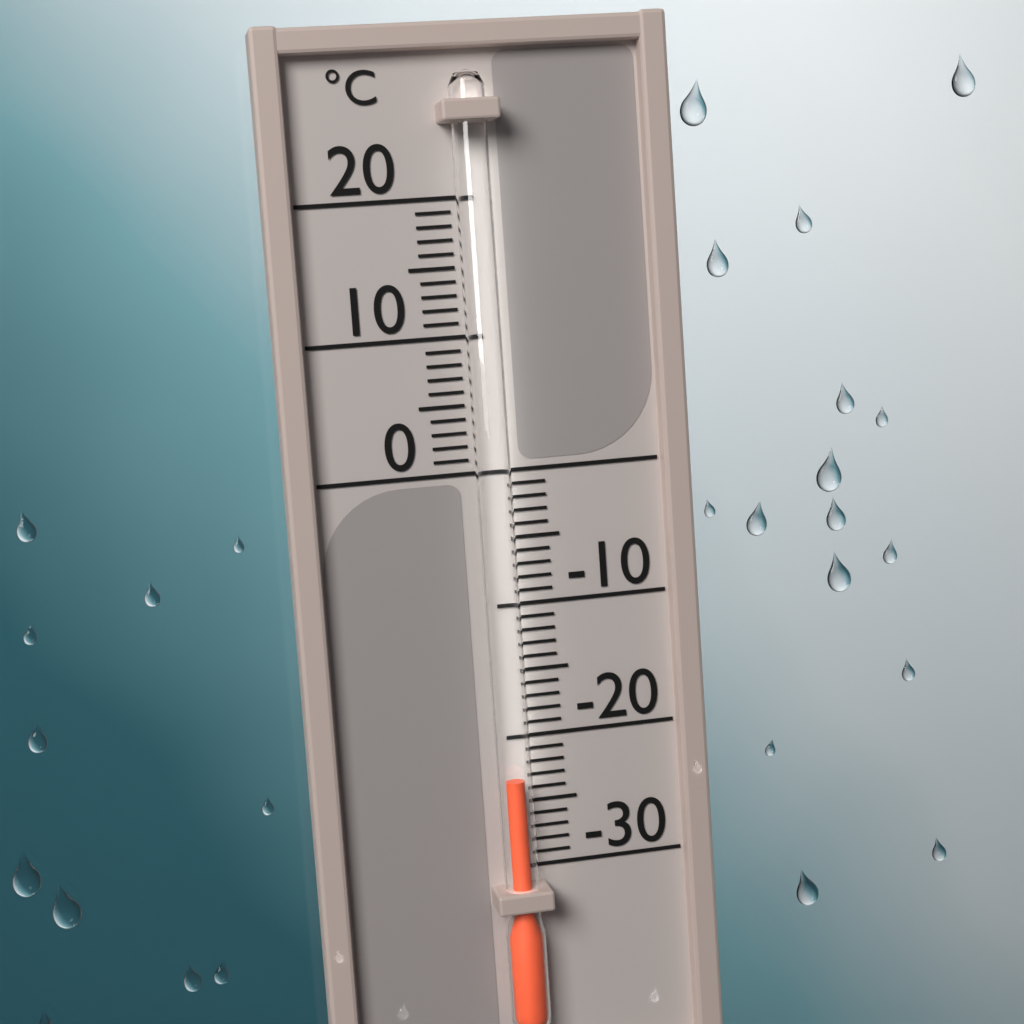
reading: -23 °C
